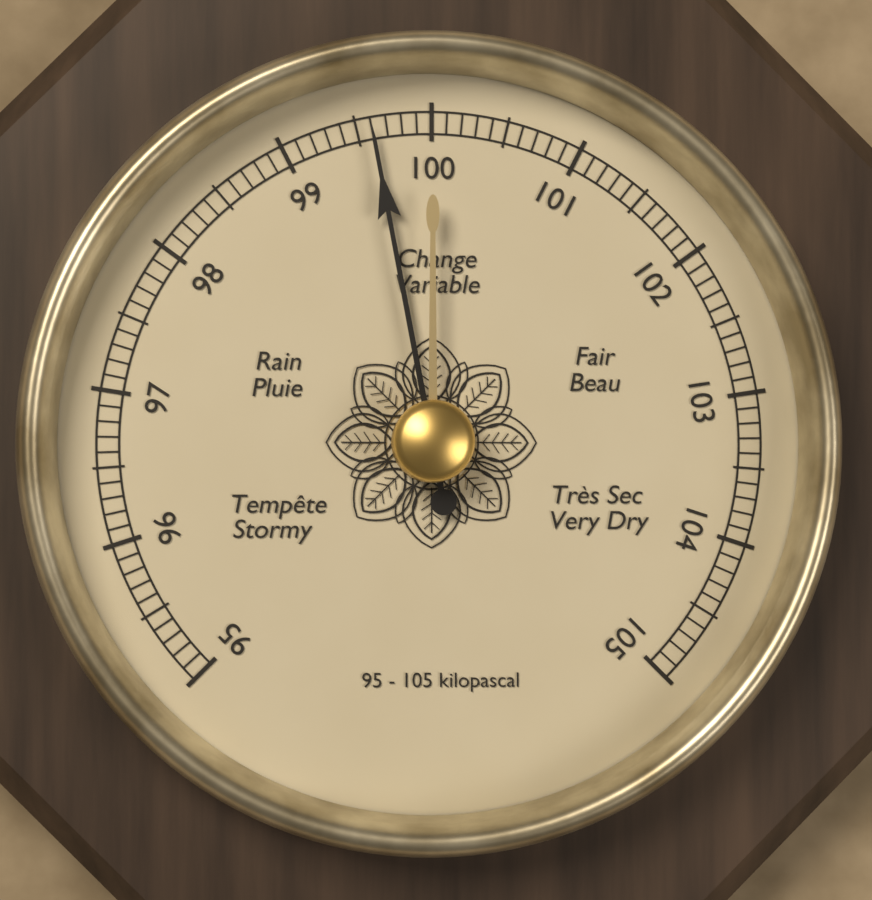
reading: 99.6 kPa
